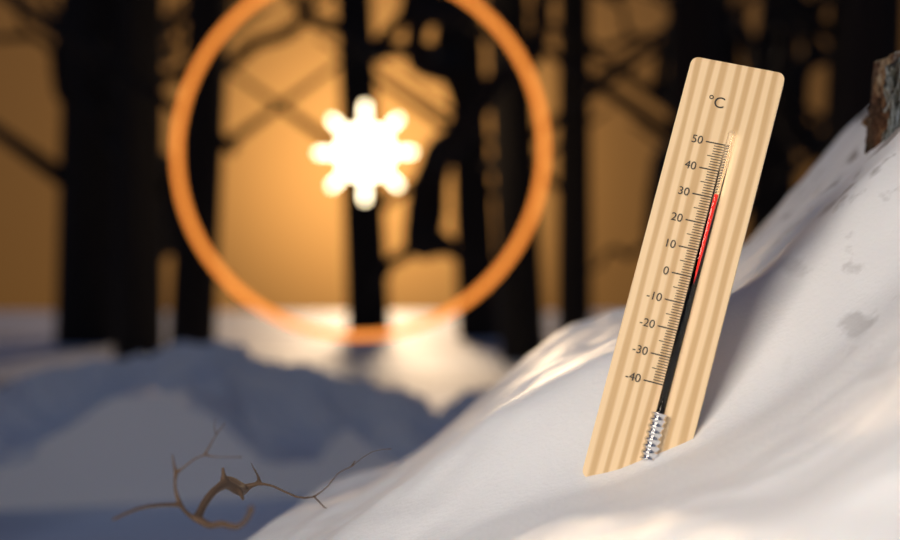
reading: 31 °C
